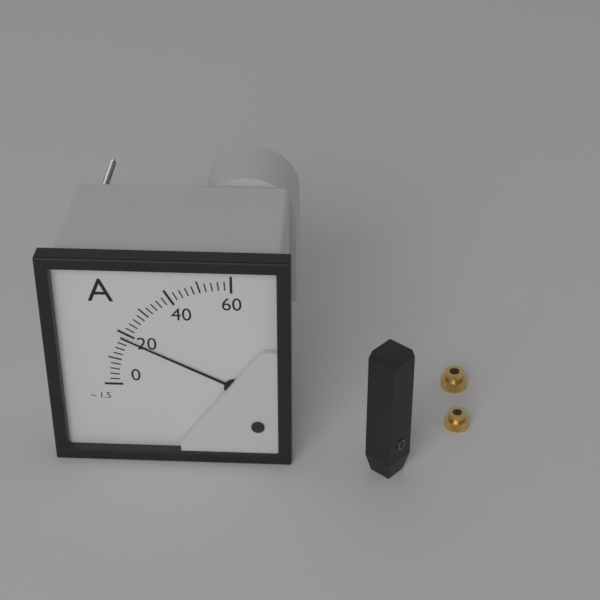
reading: 18 A
